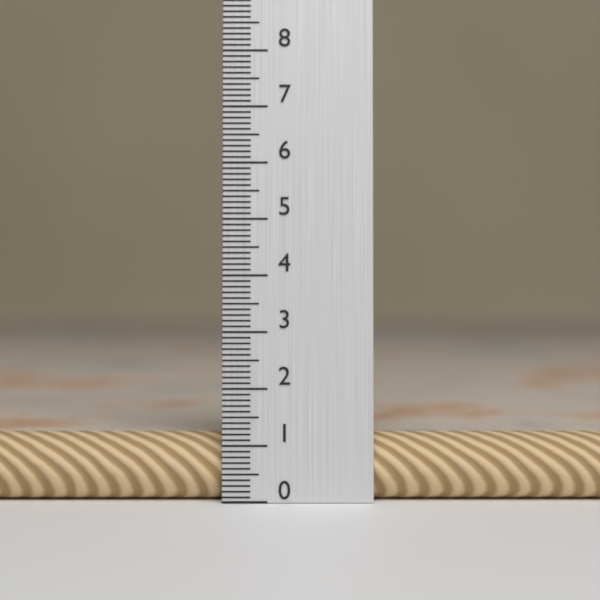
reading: 1.2 (no unit)
